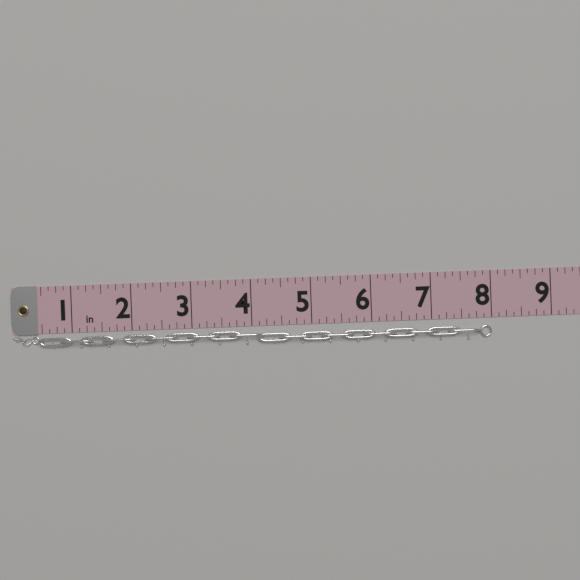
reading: 8.000 in
